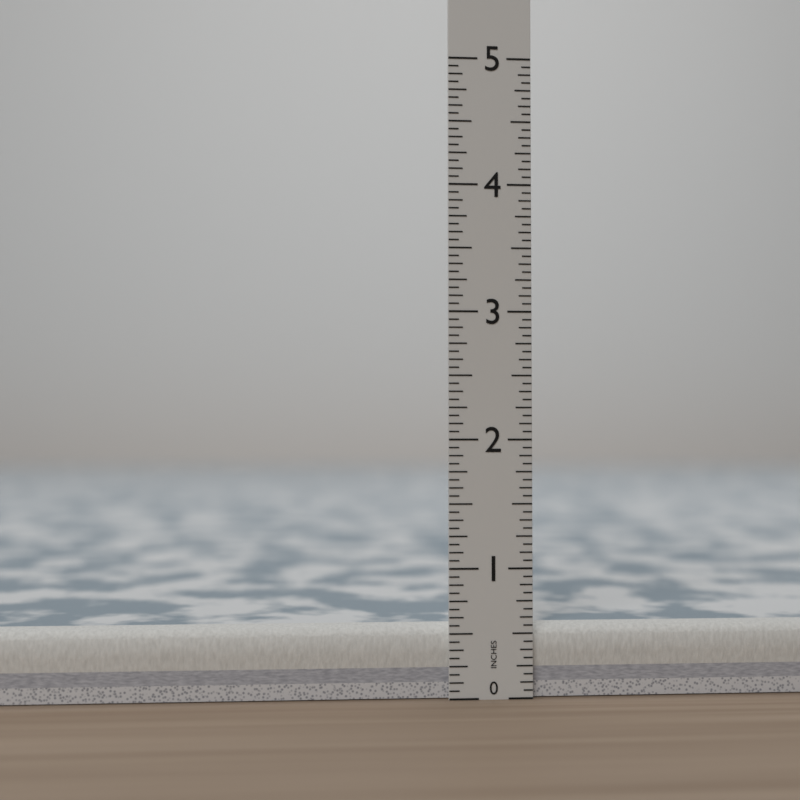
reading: 0.5625 in
